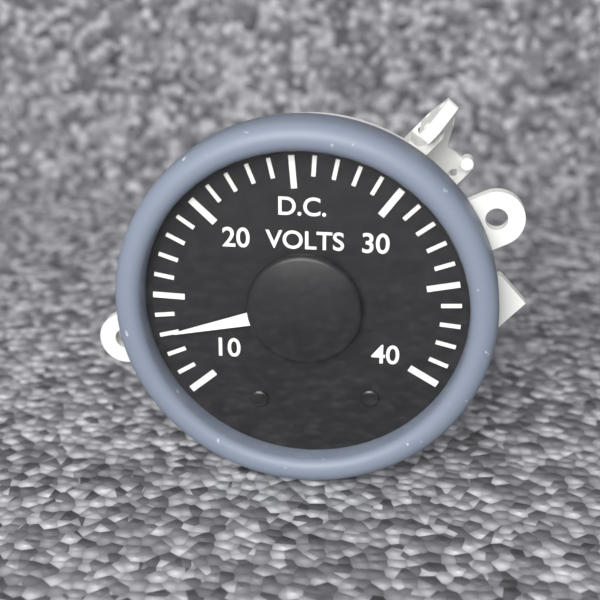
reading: 13 V
